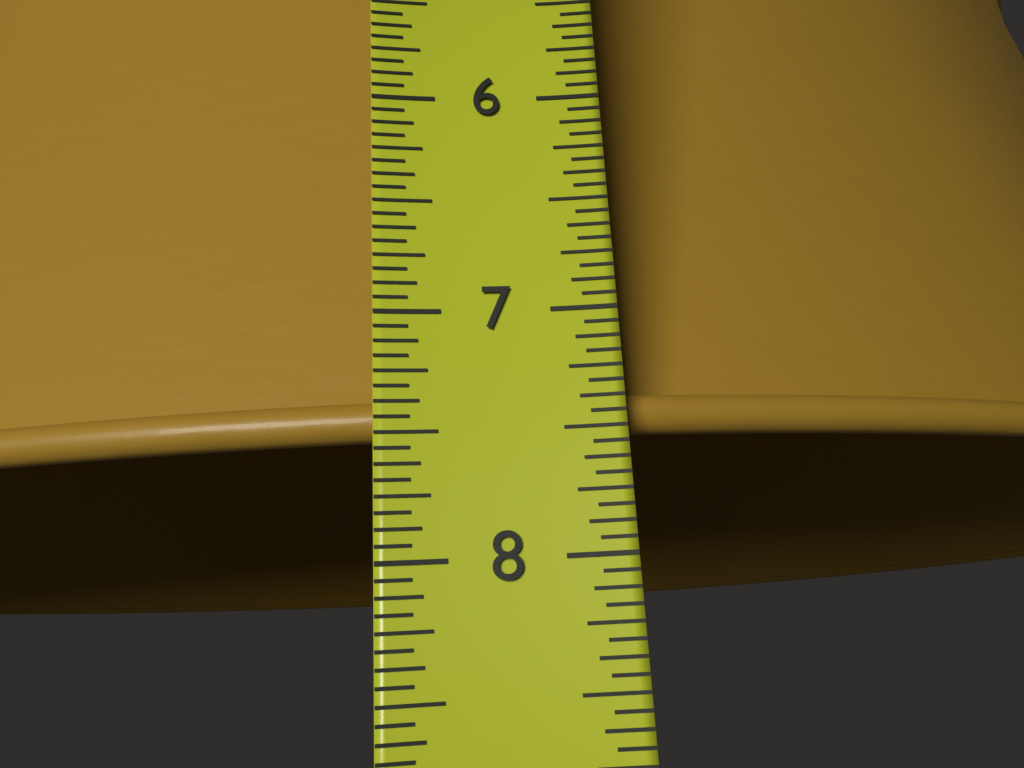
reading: 7.5000 in
